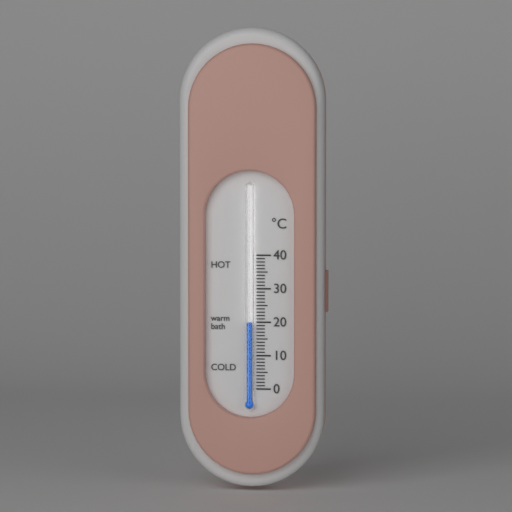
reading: 20 °C
